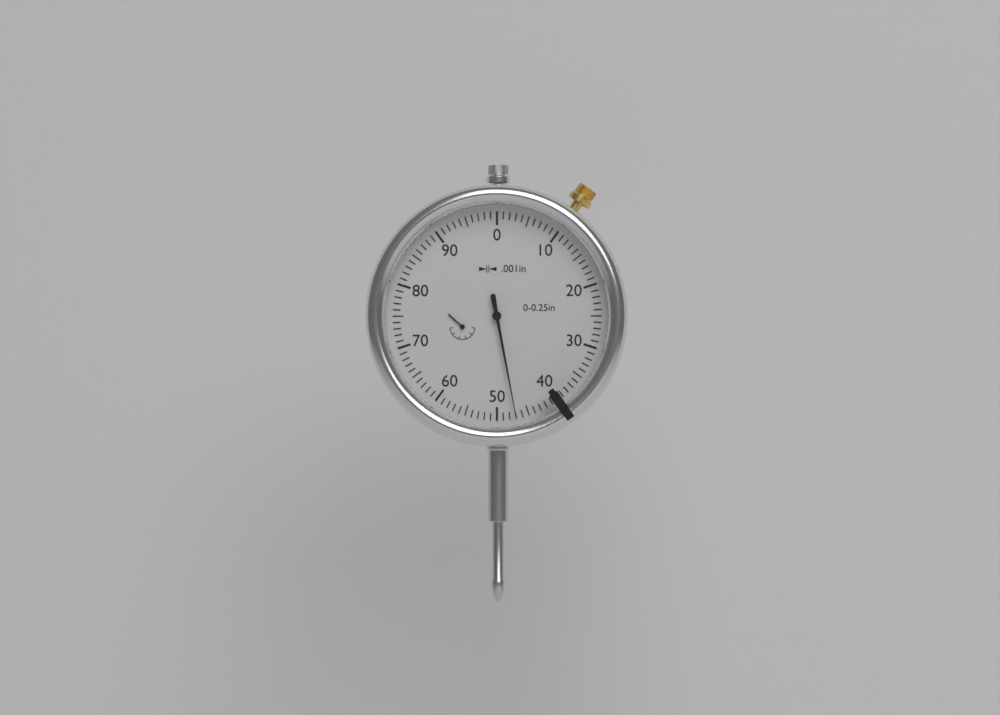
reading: 0.047 in
